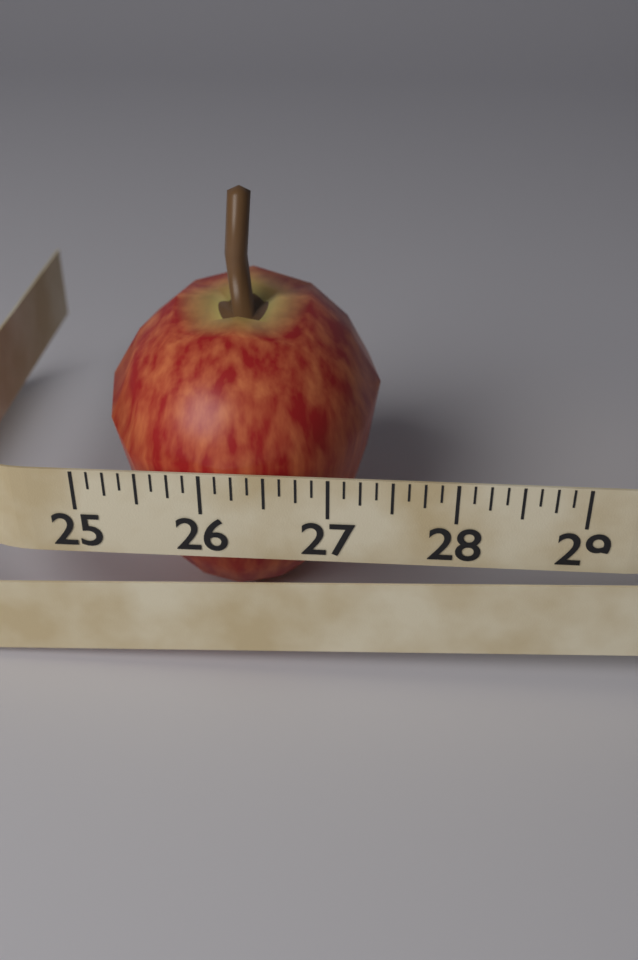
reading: 27.375 (no unit)
